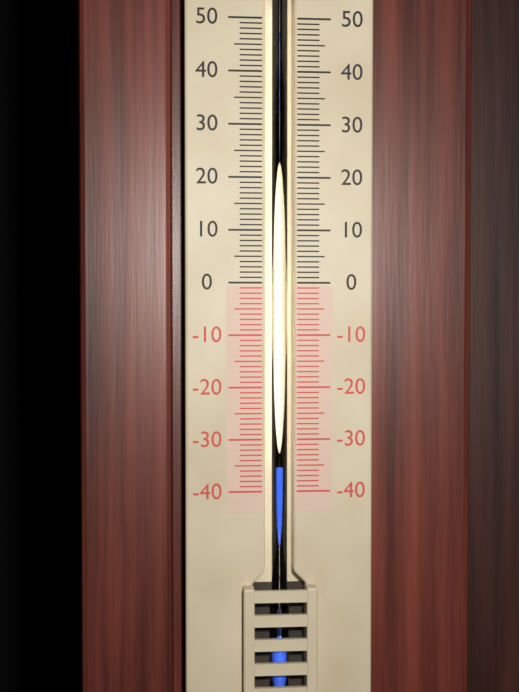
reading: -35 (no unit)
